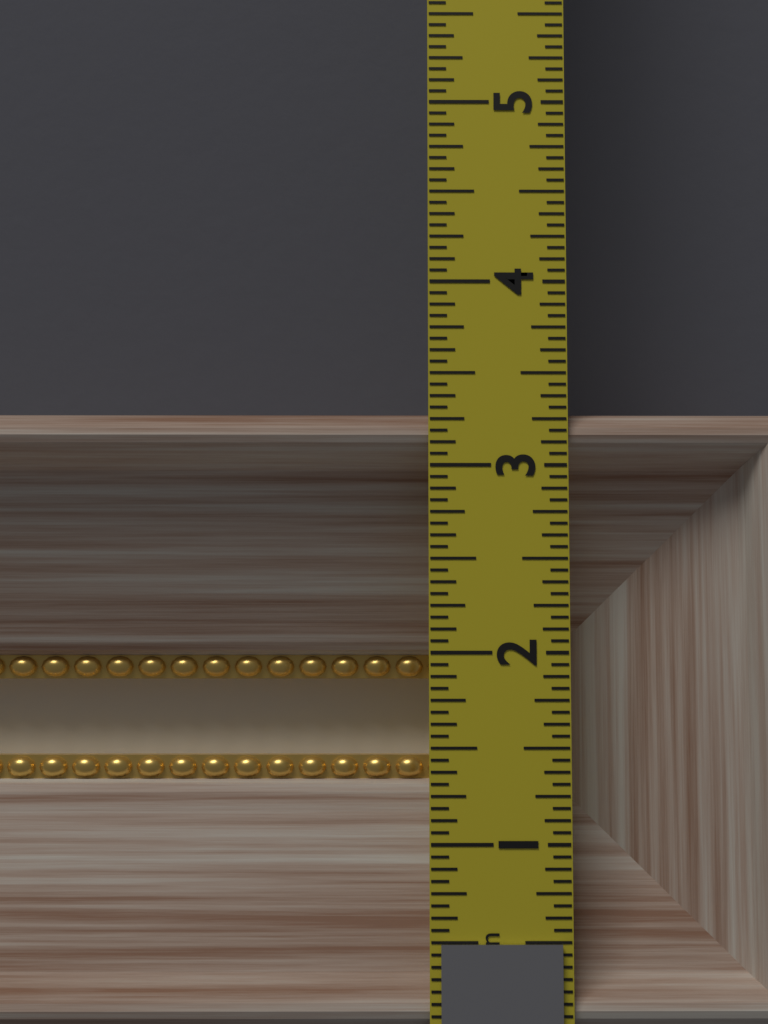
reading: 3.3125 in
